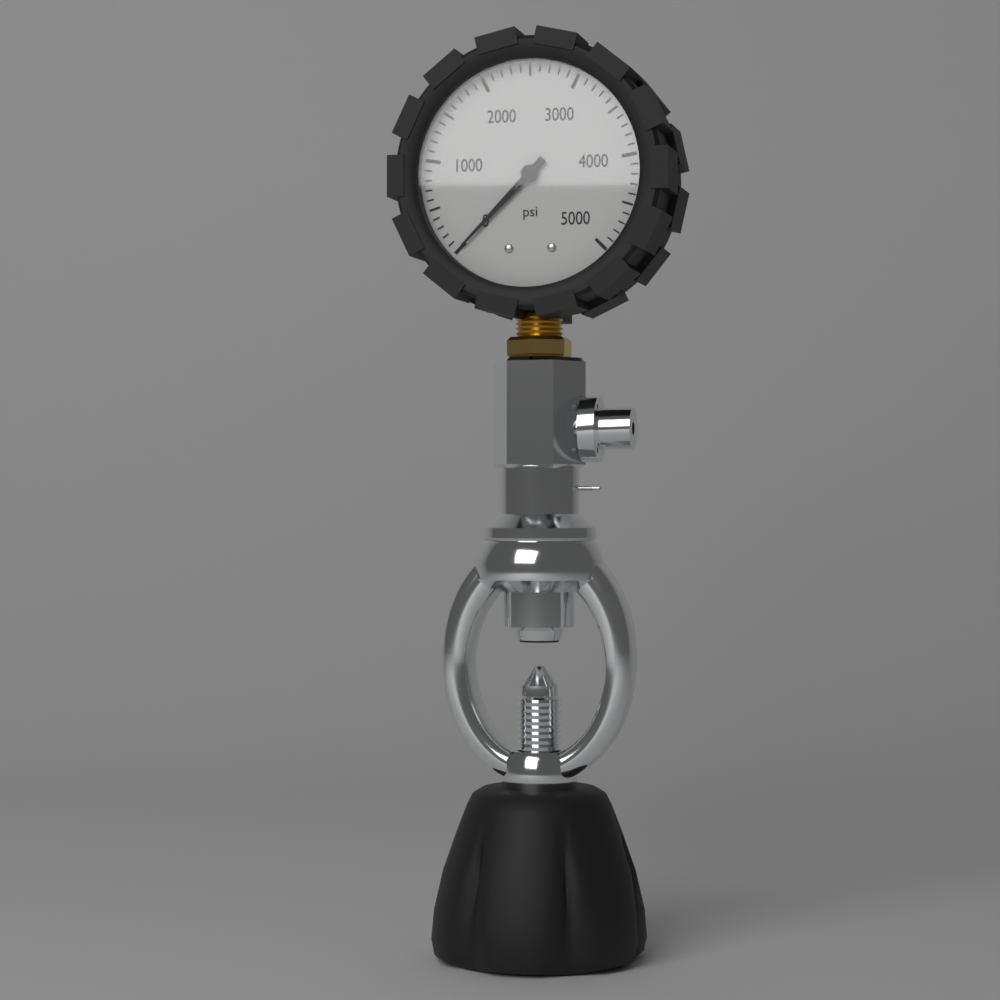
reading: 0 psi
